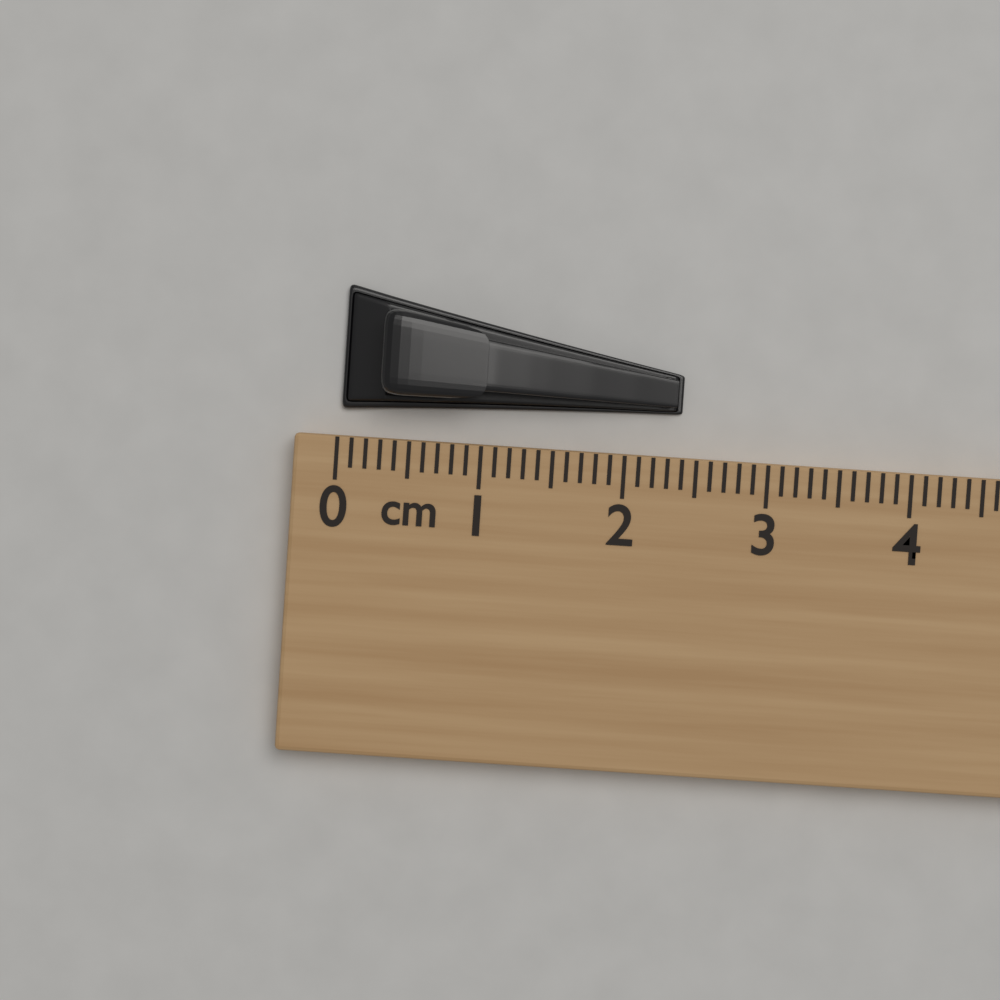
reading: 2.4 cm
